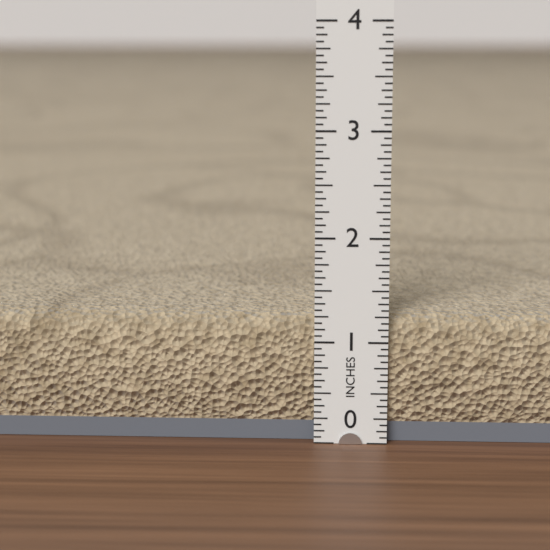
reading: 1.2500 in
